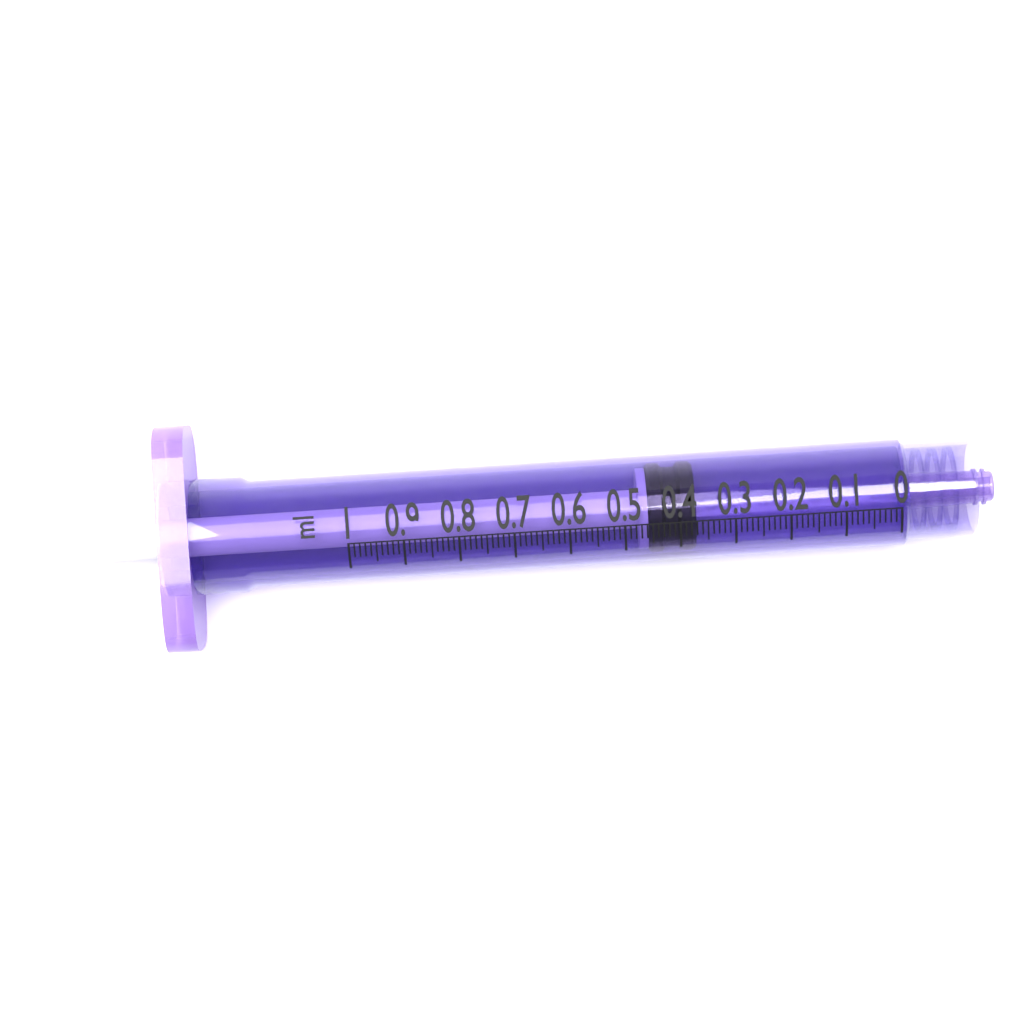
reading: 0.37 ml
